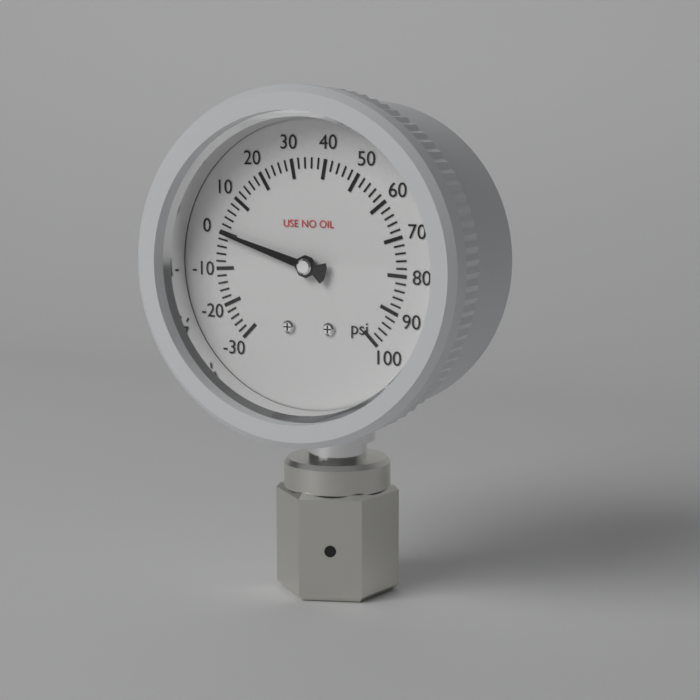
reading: 0 psi
